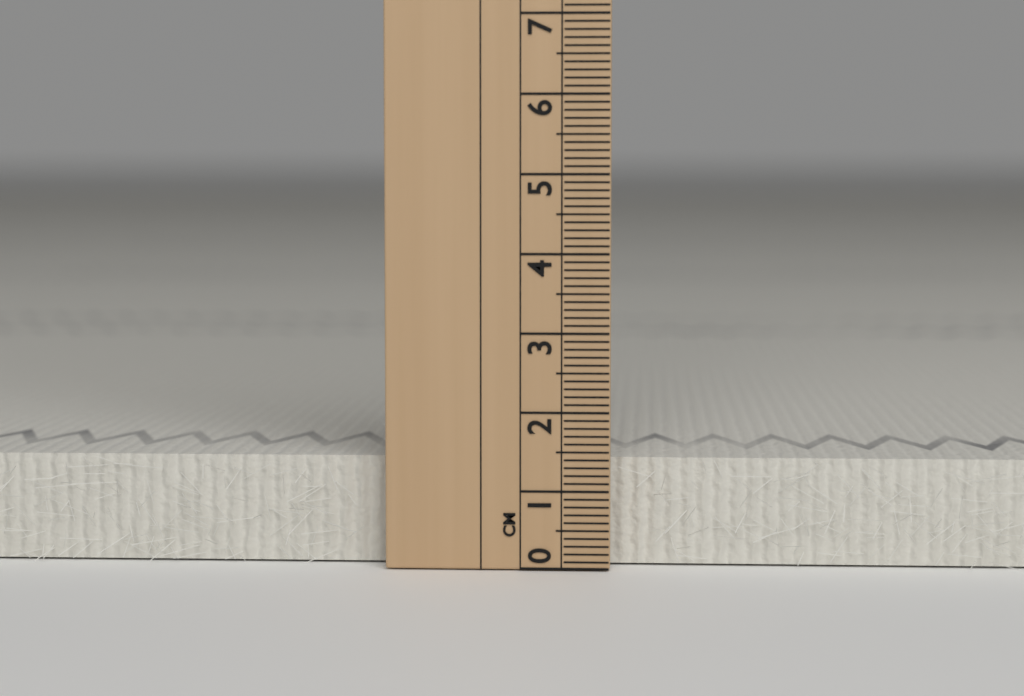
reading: 1.4 cm
